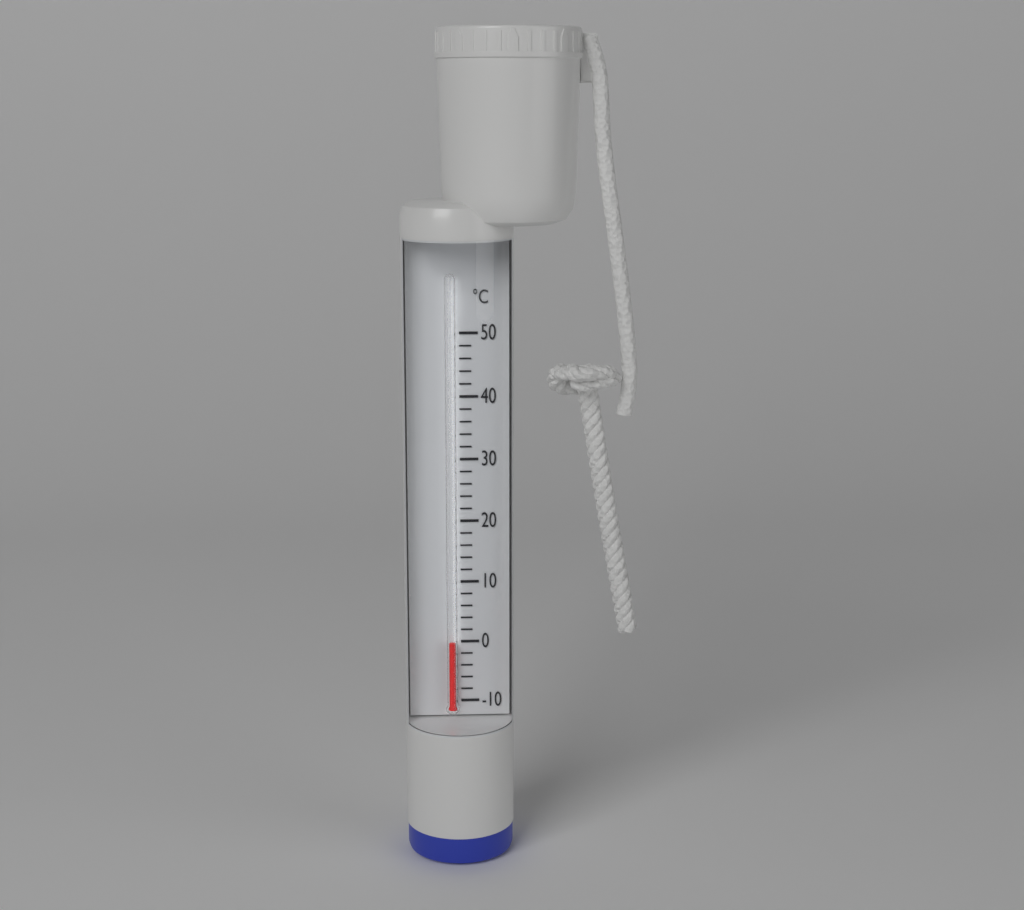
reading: 0 °C
